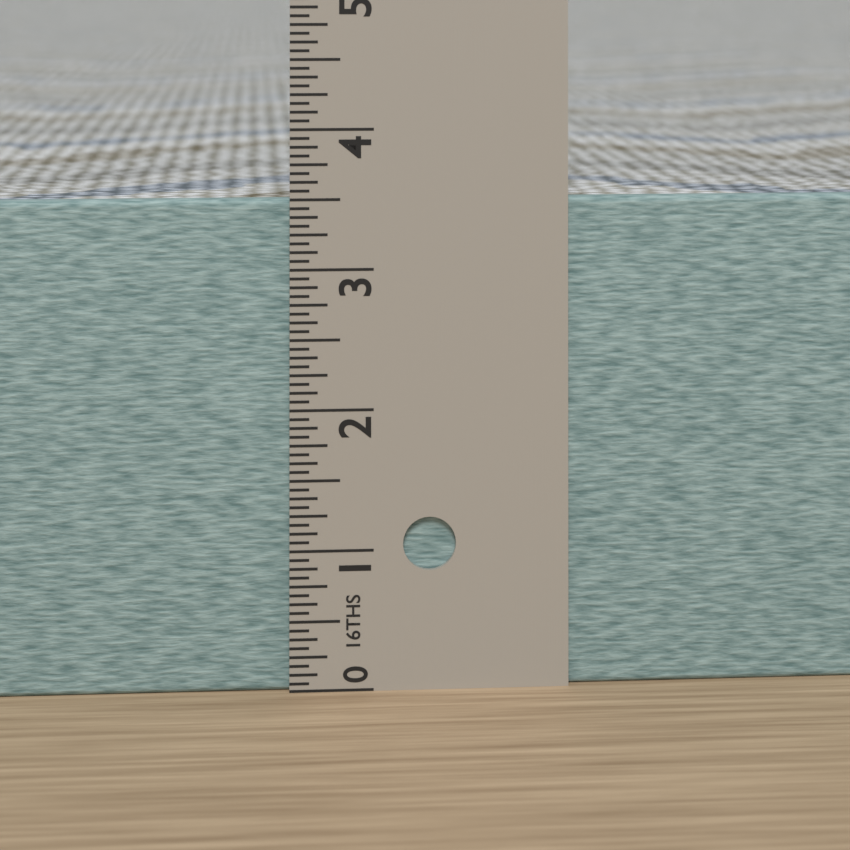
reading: 3.5000 in
